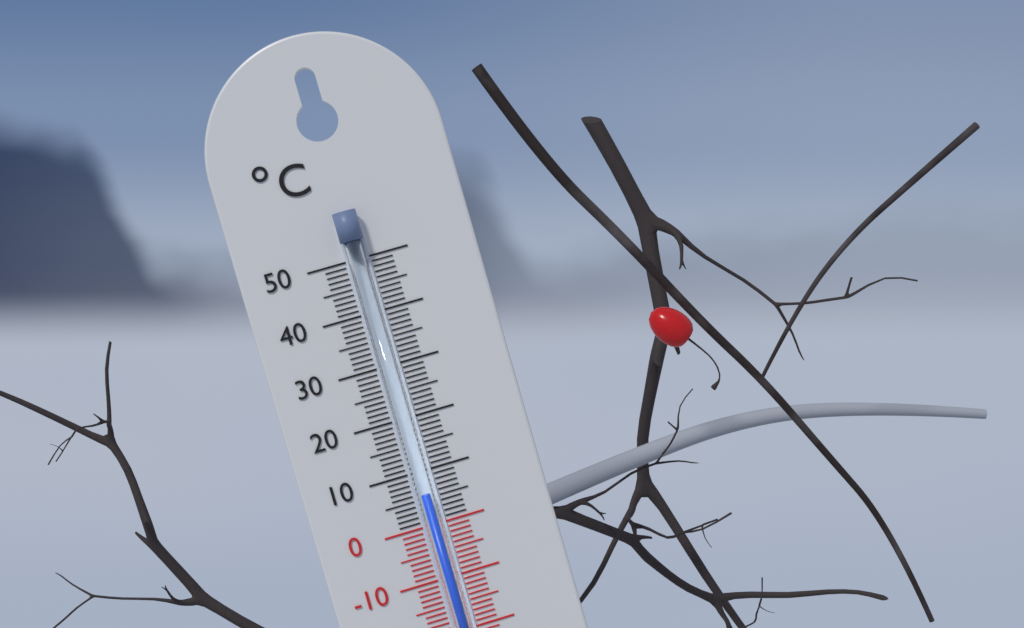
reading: 6 °C
